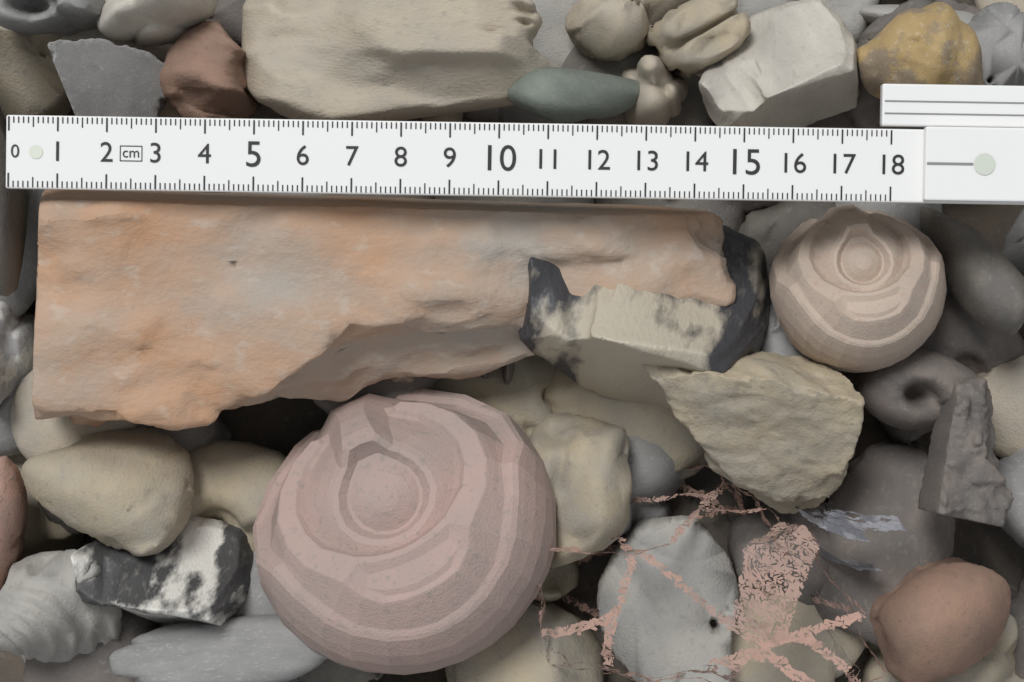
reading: 15.1 cm
